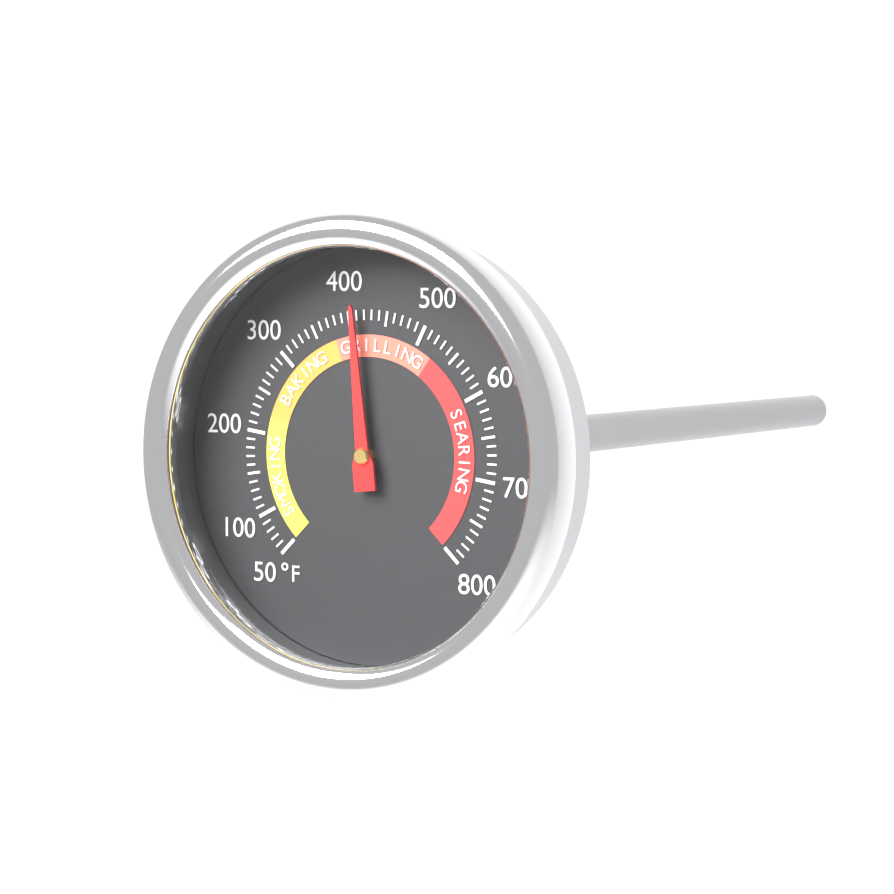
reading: 410 °F
